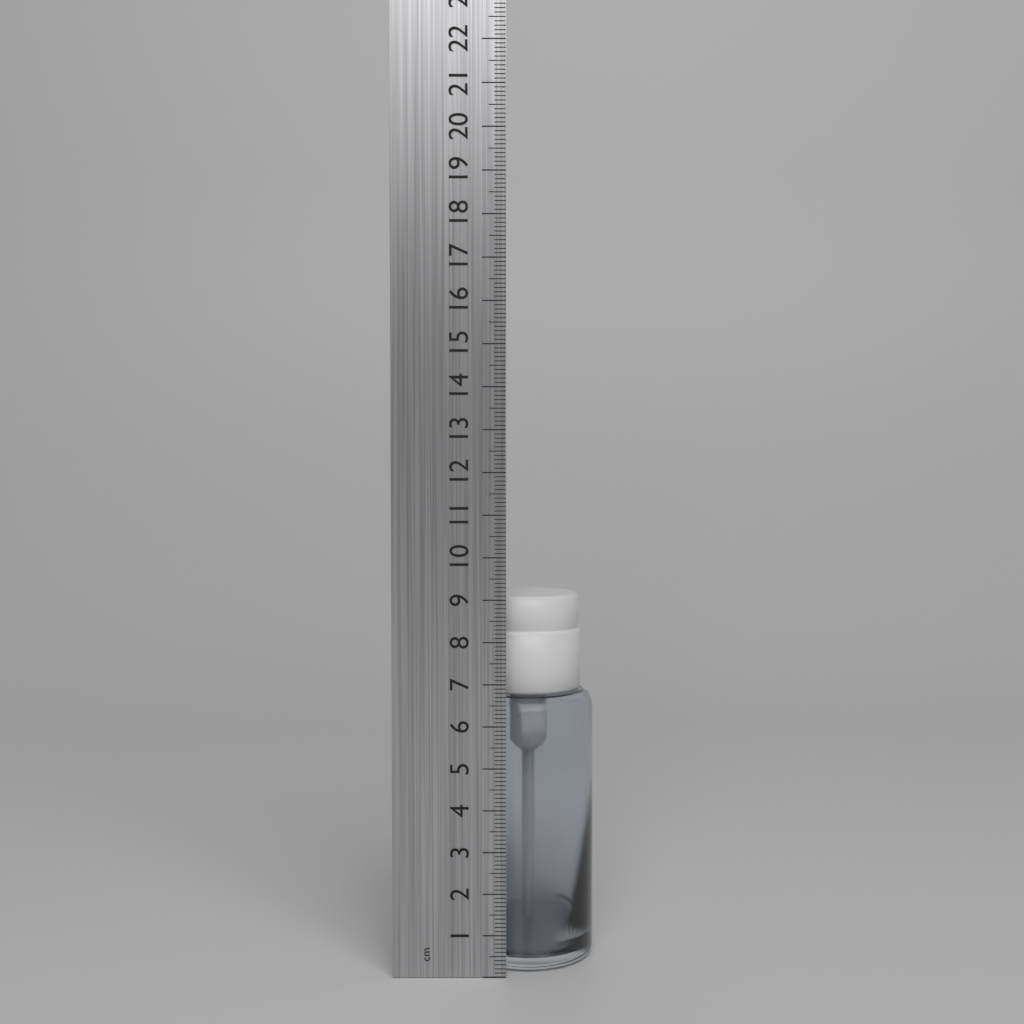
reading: 9.0 cm
